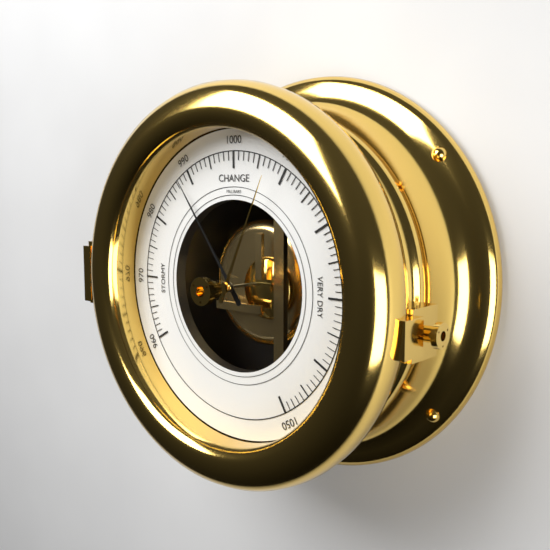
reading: 988 mbar
